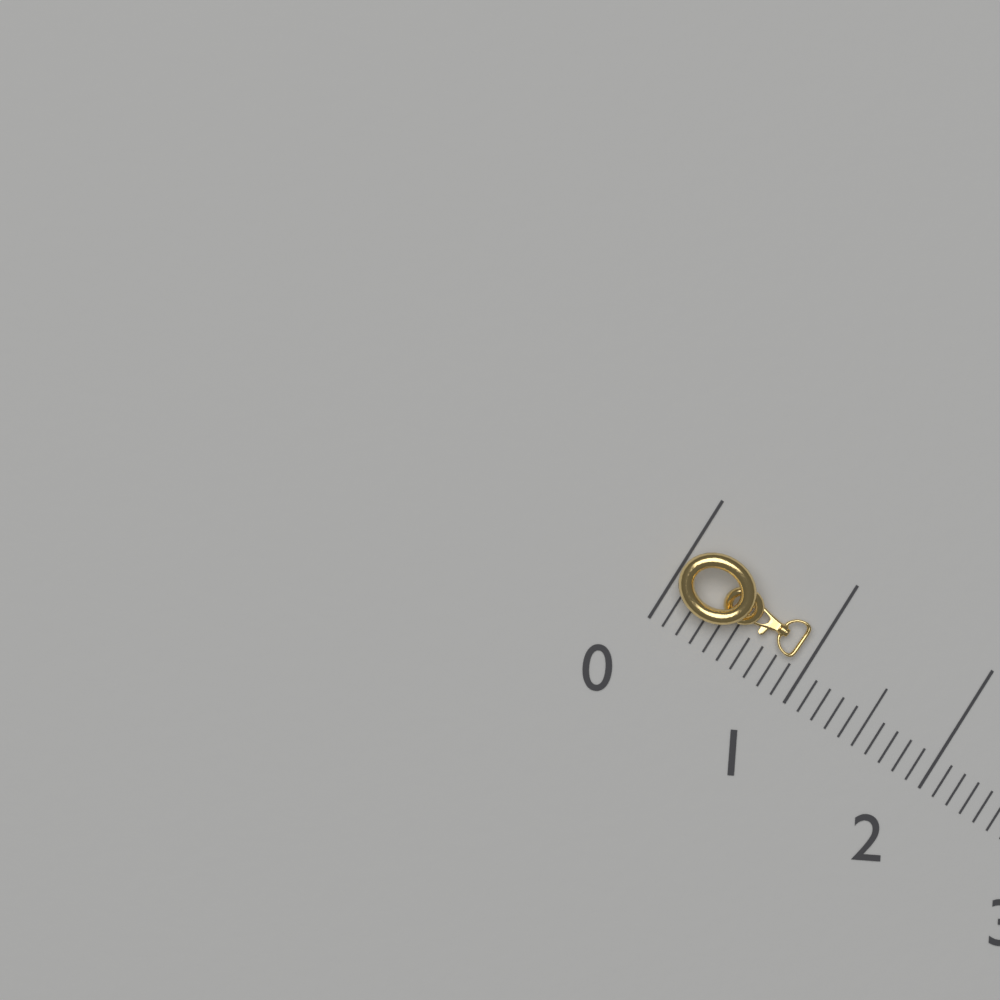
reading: 0.9 (no unit)
